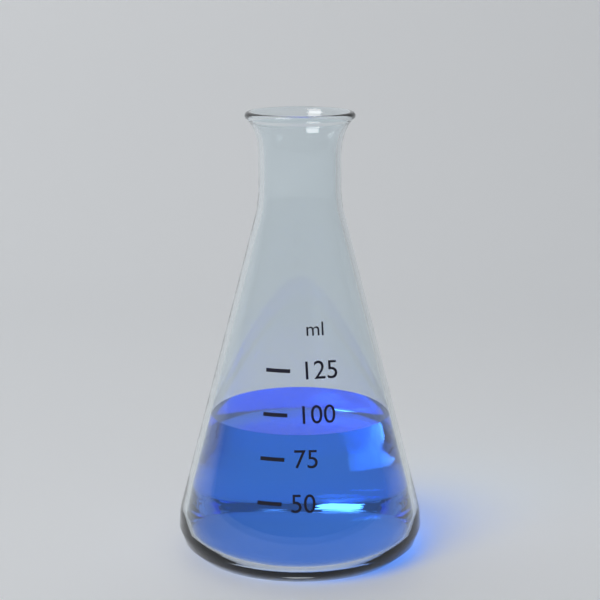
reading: 88 ml
